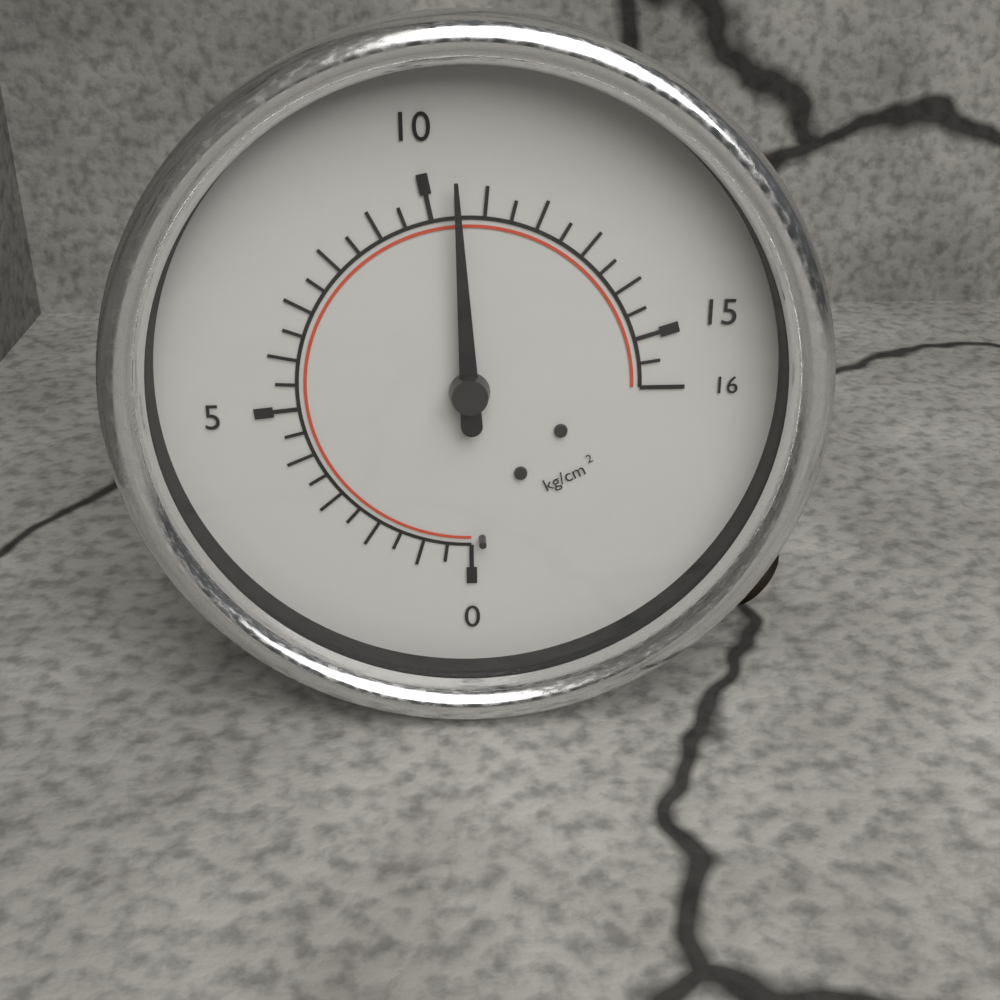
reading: 10.5 kg/cm²
